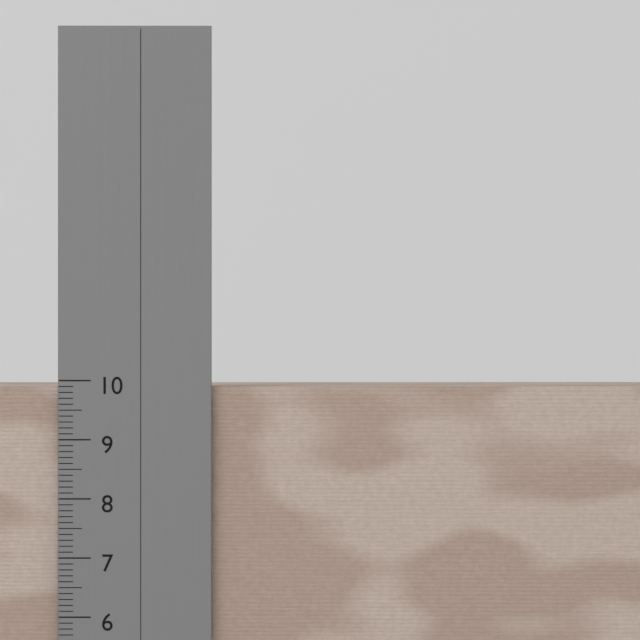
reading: 9.9 cm
